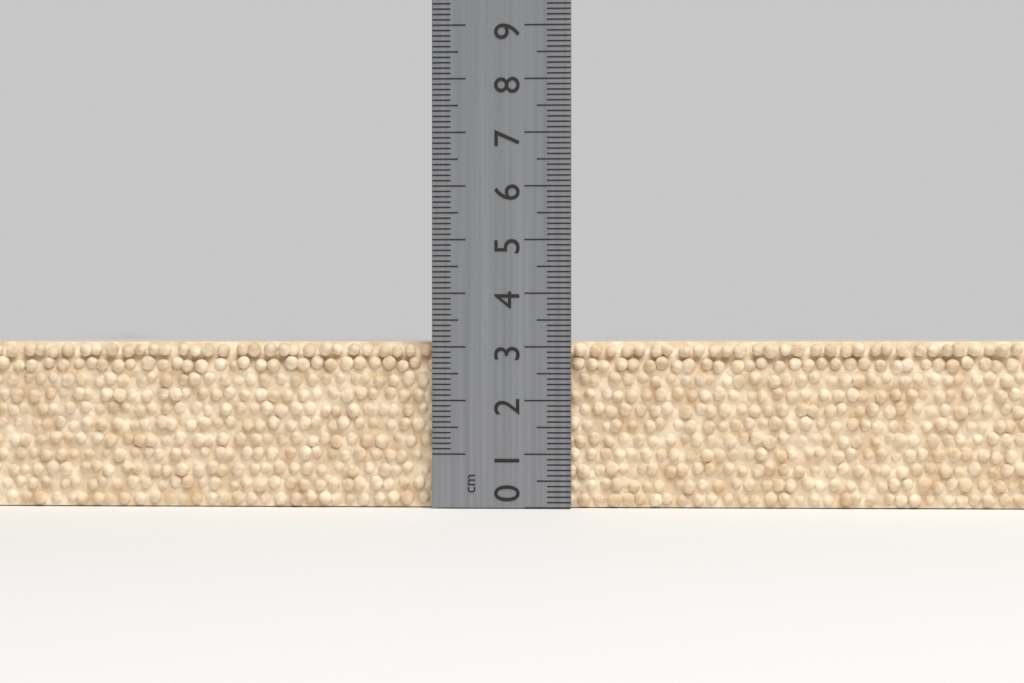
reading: 3.1 cm
